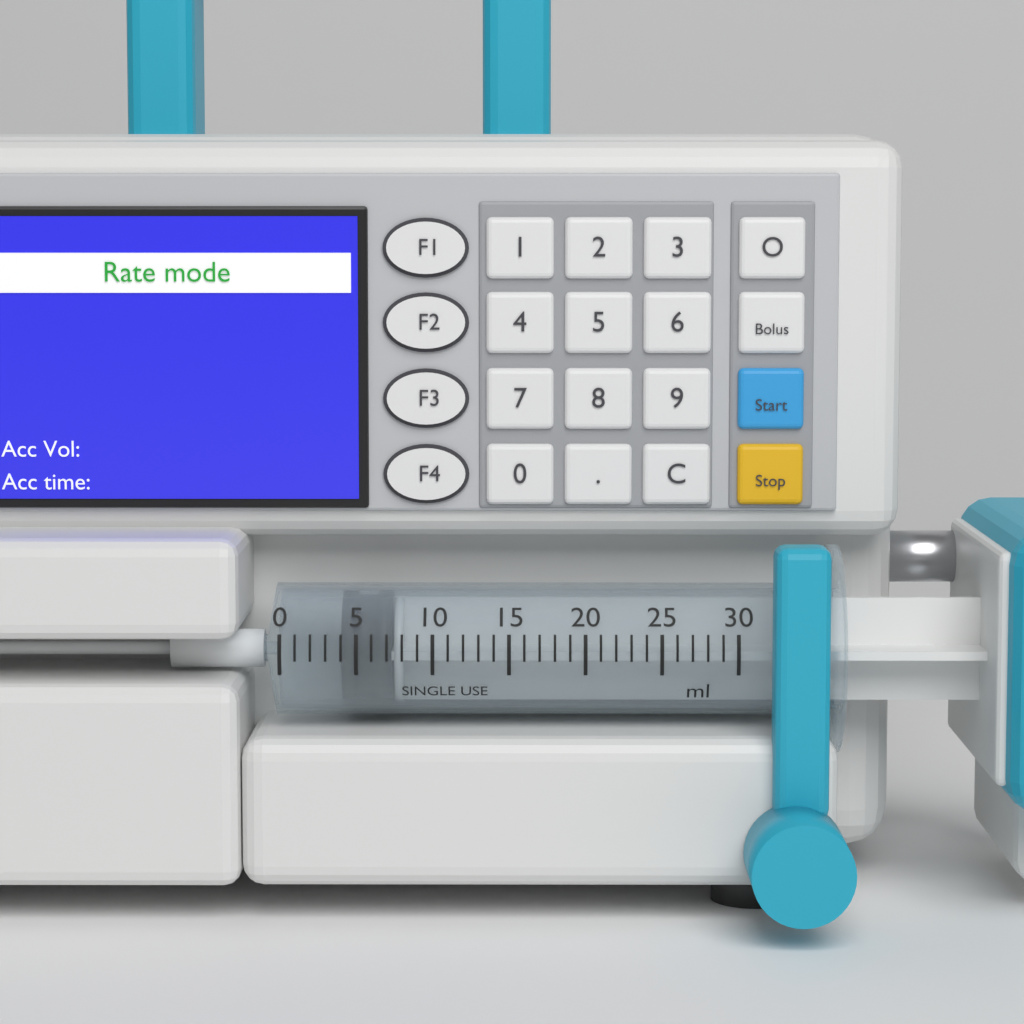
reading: 4 ml
